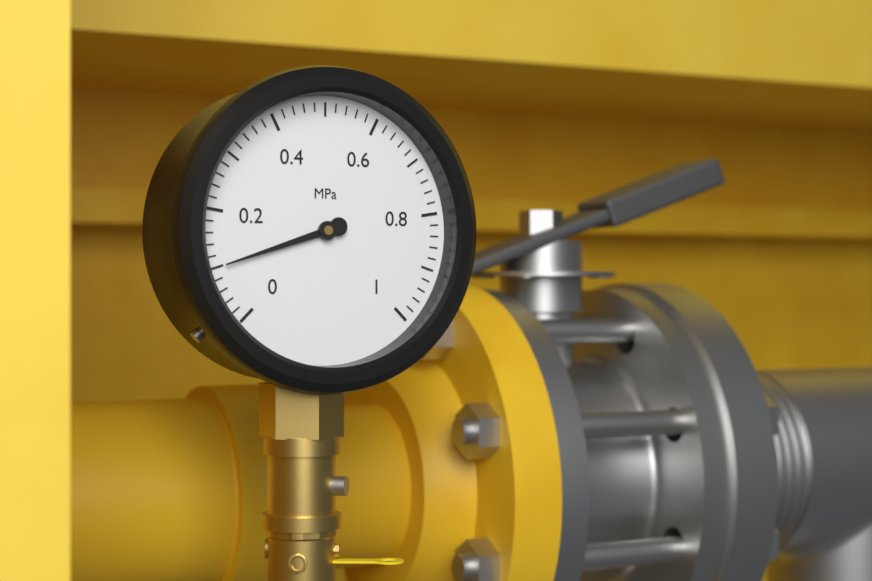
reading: 0.10 MPa
